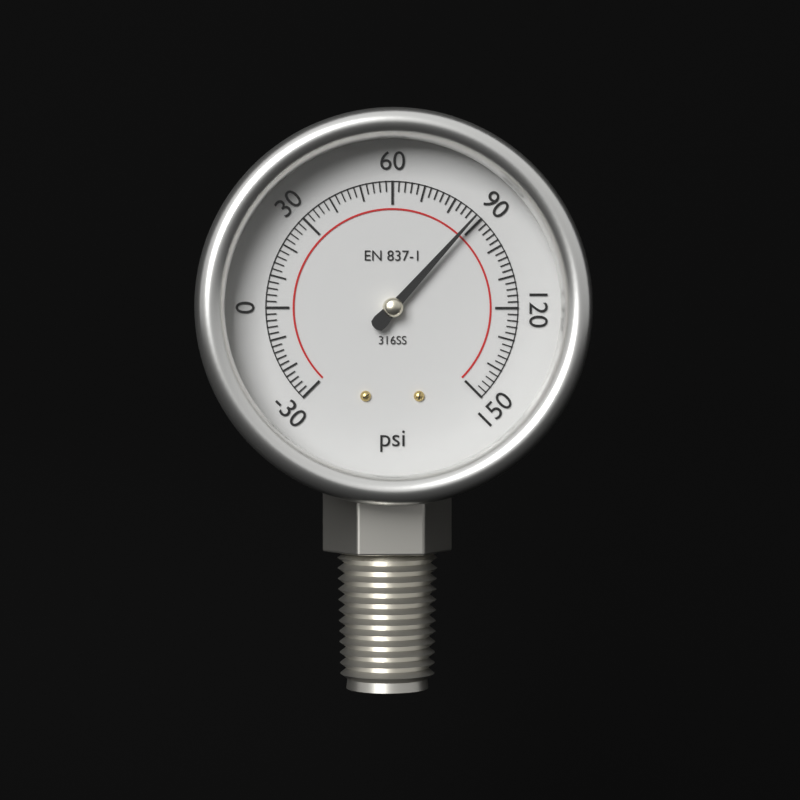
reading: 88 psi
